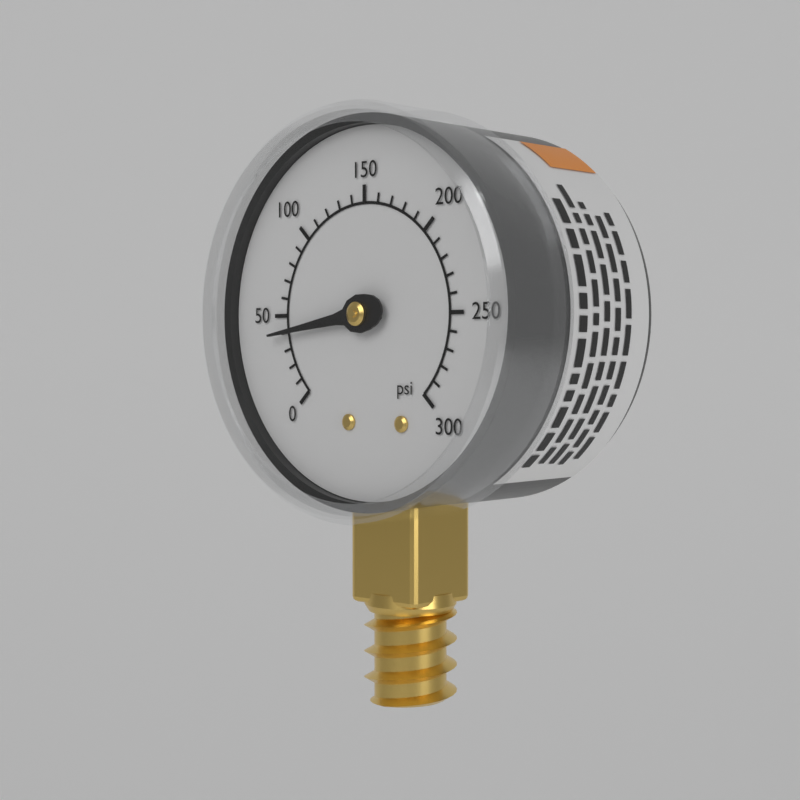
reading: 40 psi
